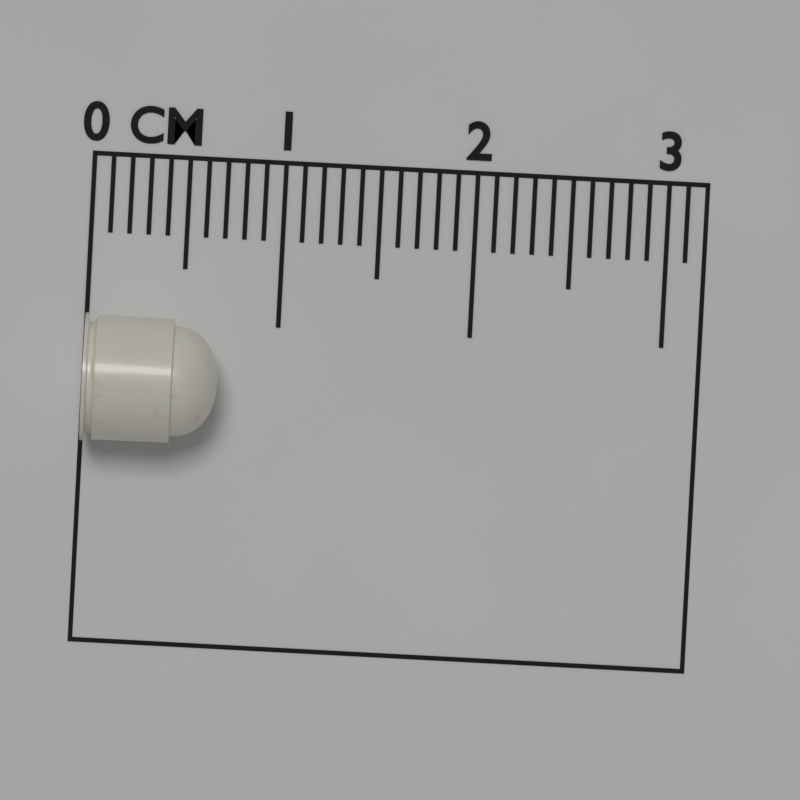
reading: 0.7 cm
